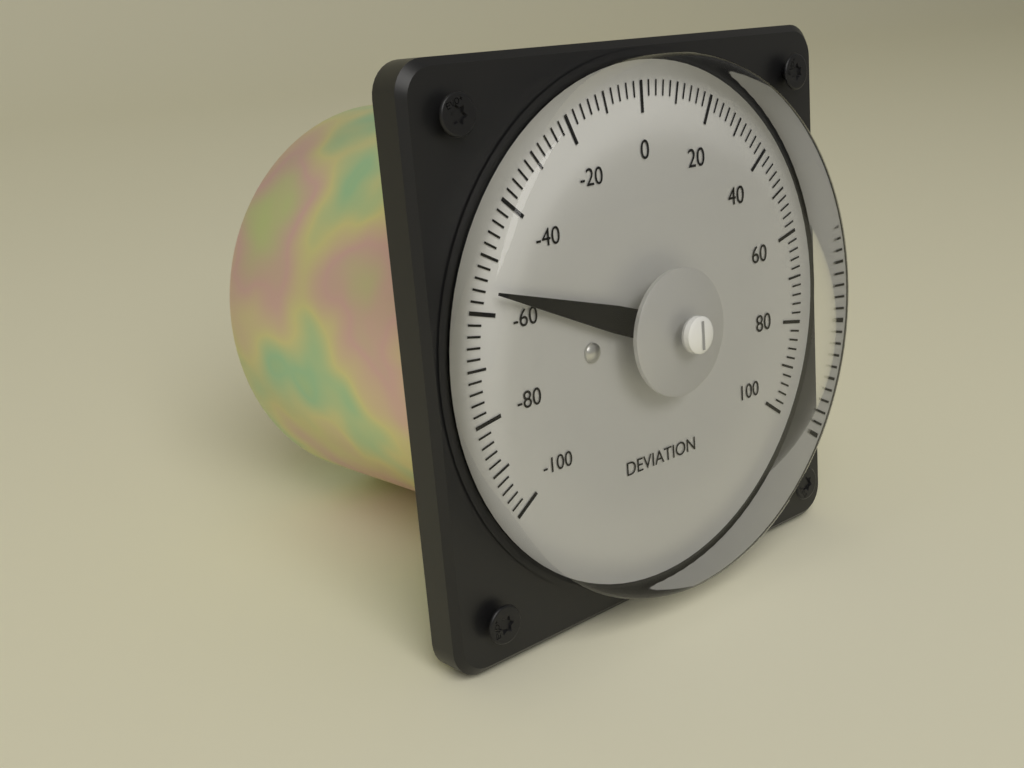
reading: -56 (no unit)
